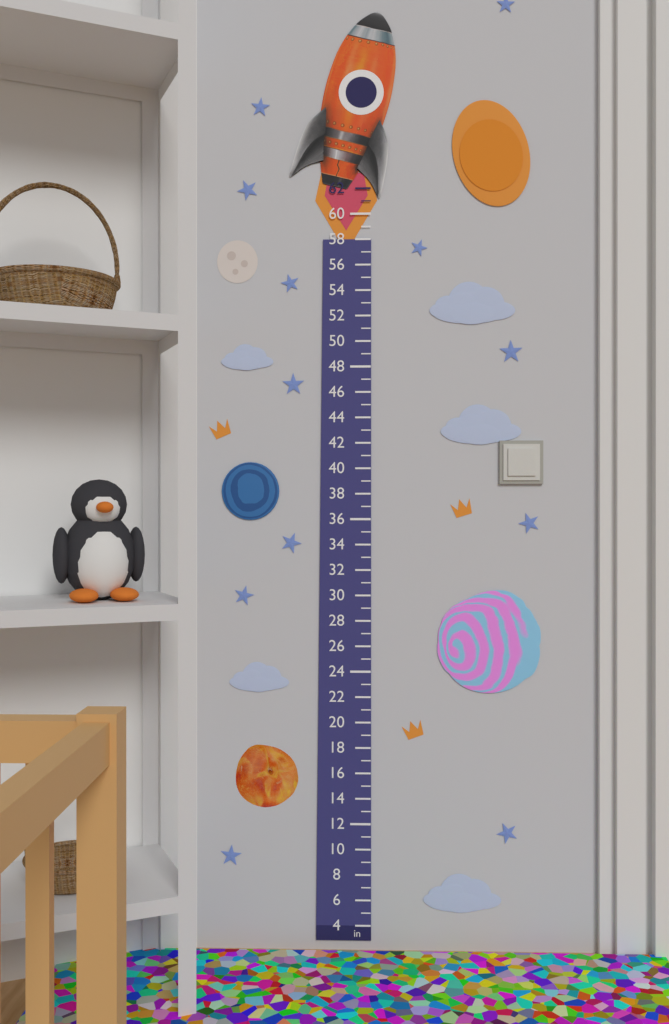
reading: 58 in
